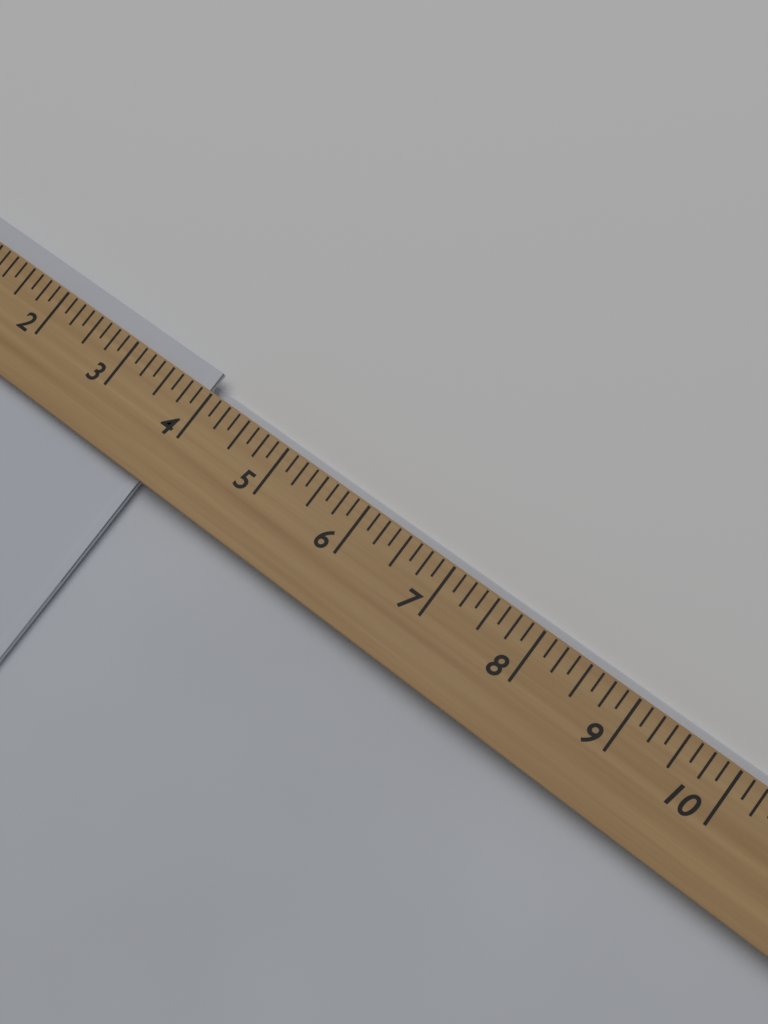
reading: 3.875 (no unit)
